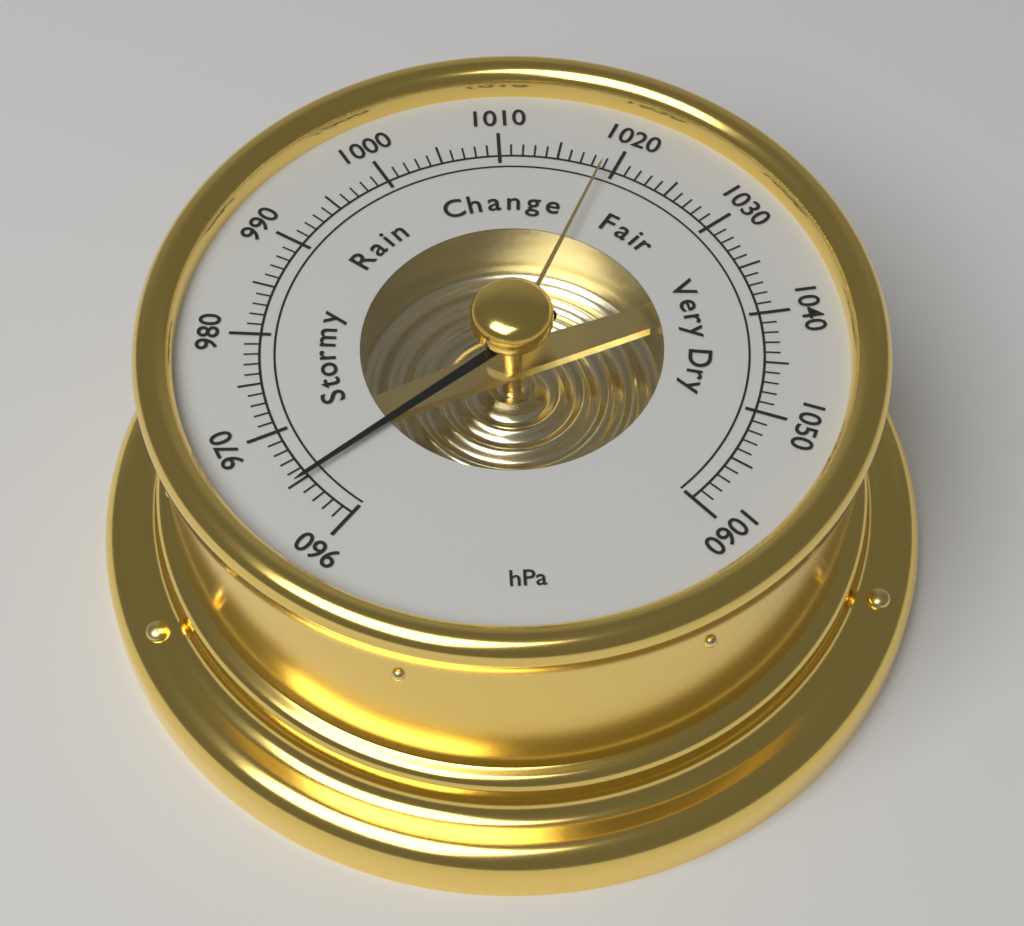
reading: 965 hPa
